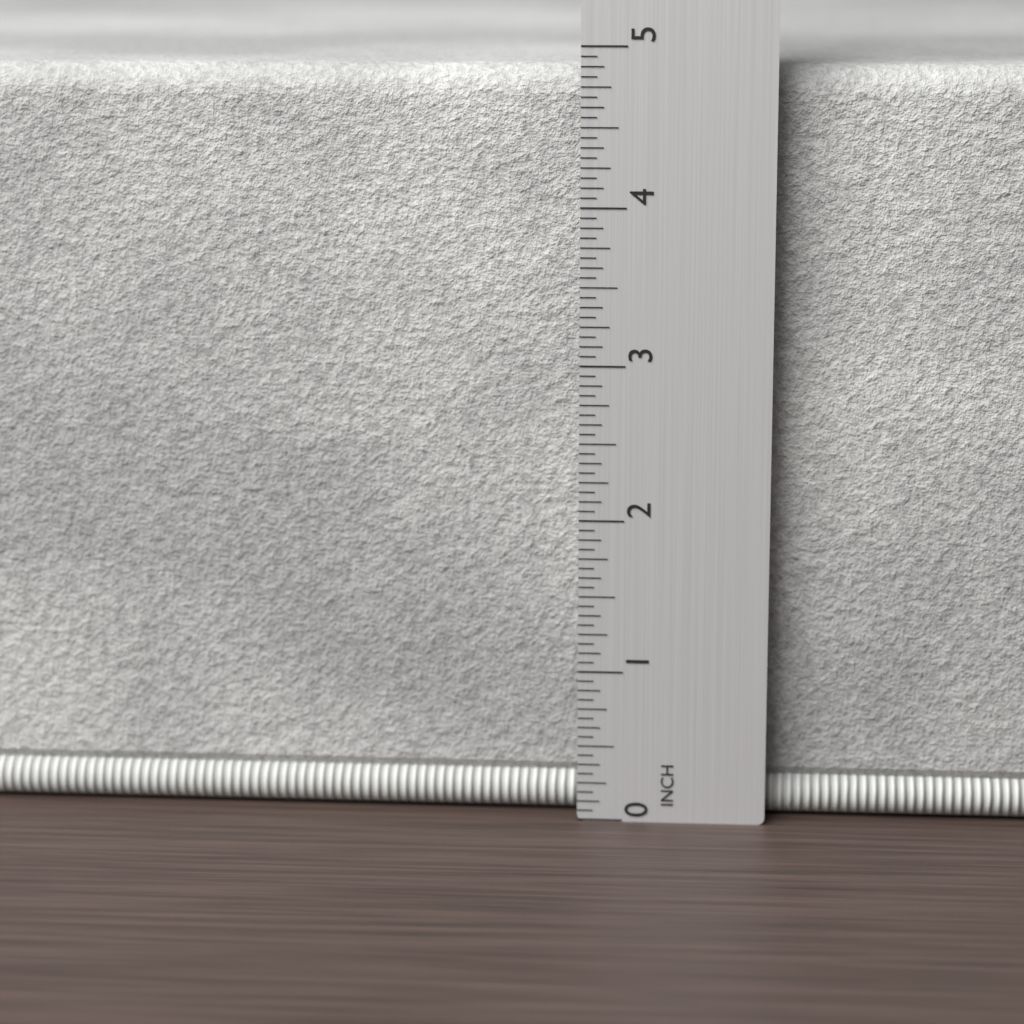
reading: 4.8750 in
